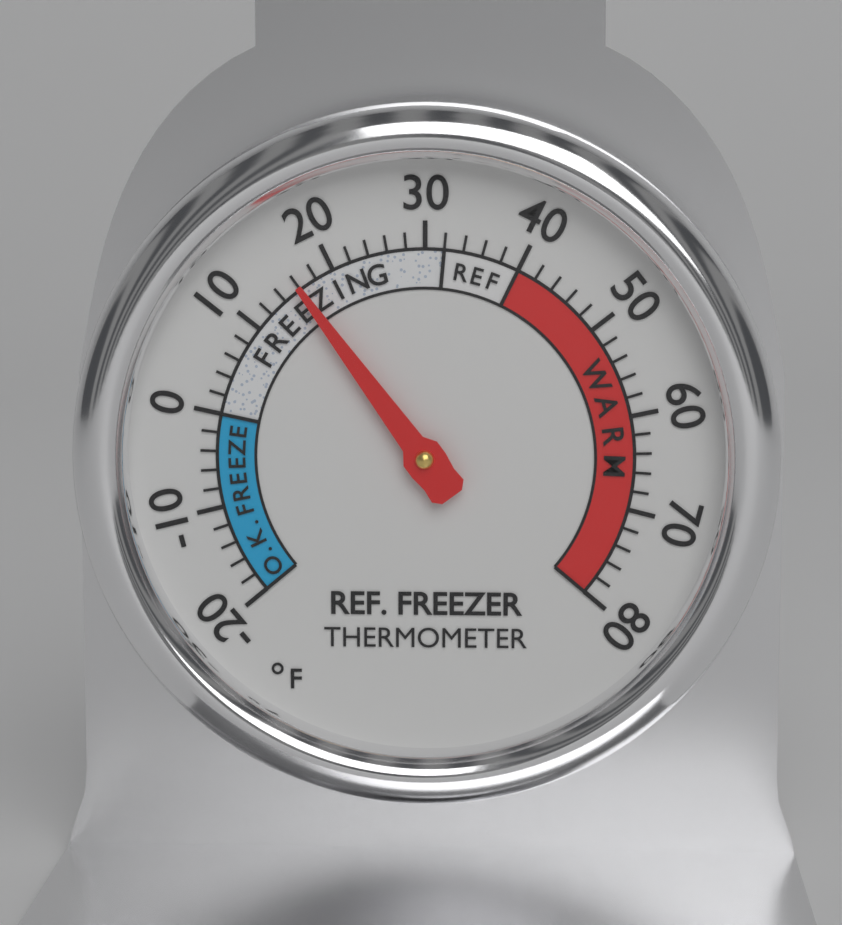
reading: 16 °F
